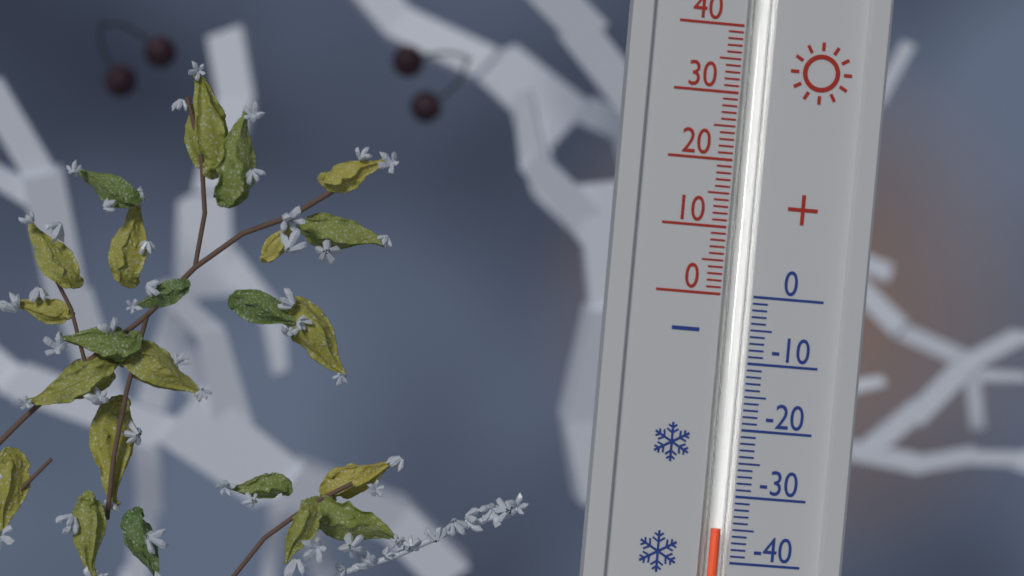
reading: -35 (no unit)
